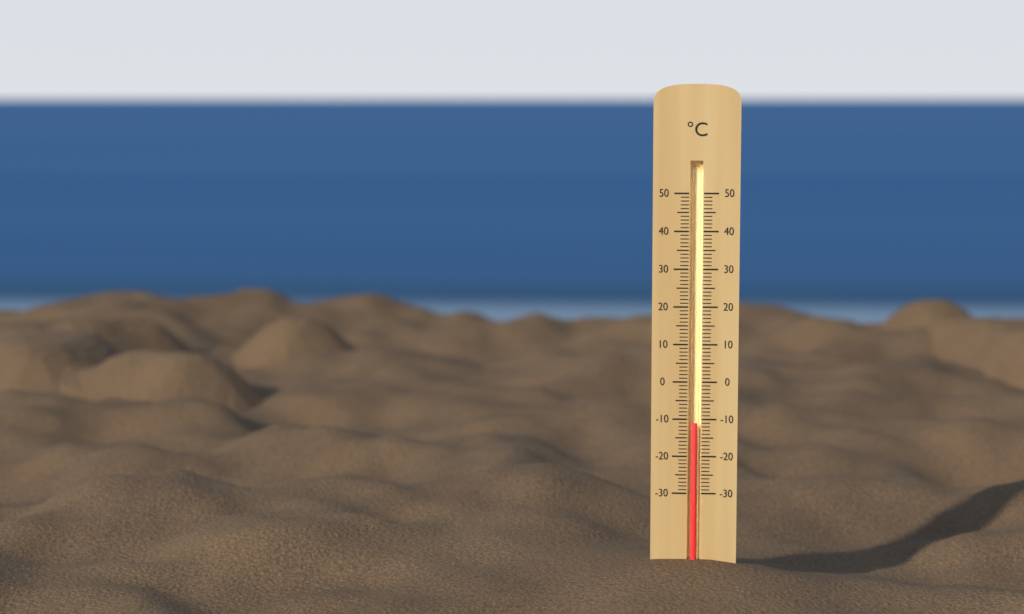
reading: -11 °C
